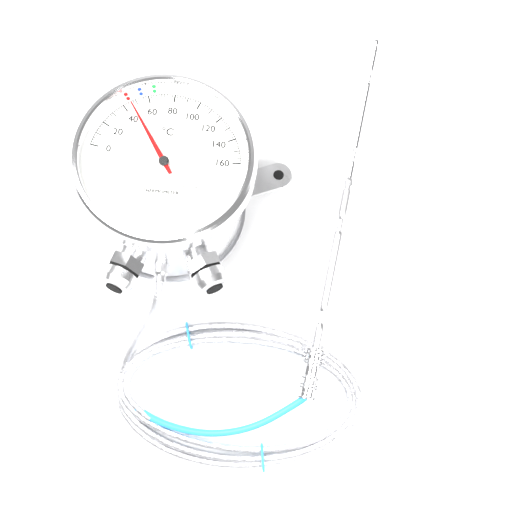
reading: 46 °C
